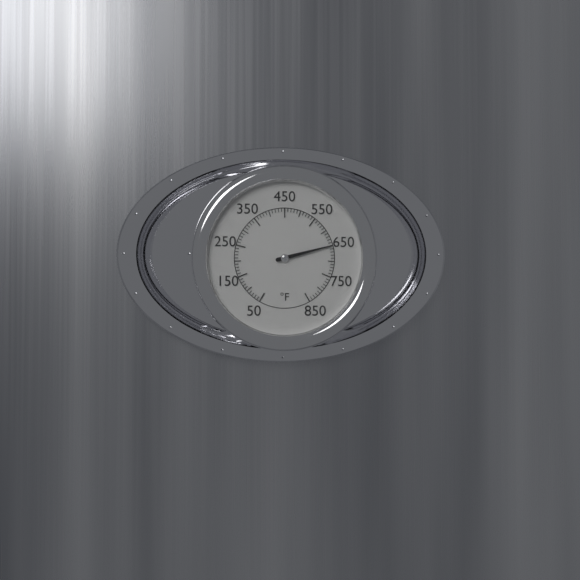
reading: 650 °F
